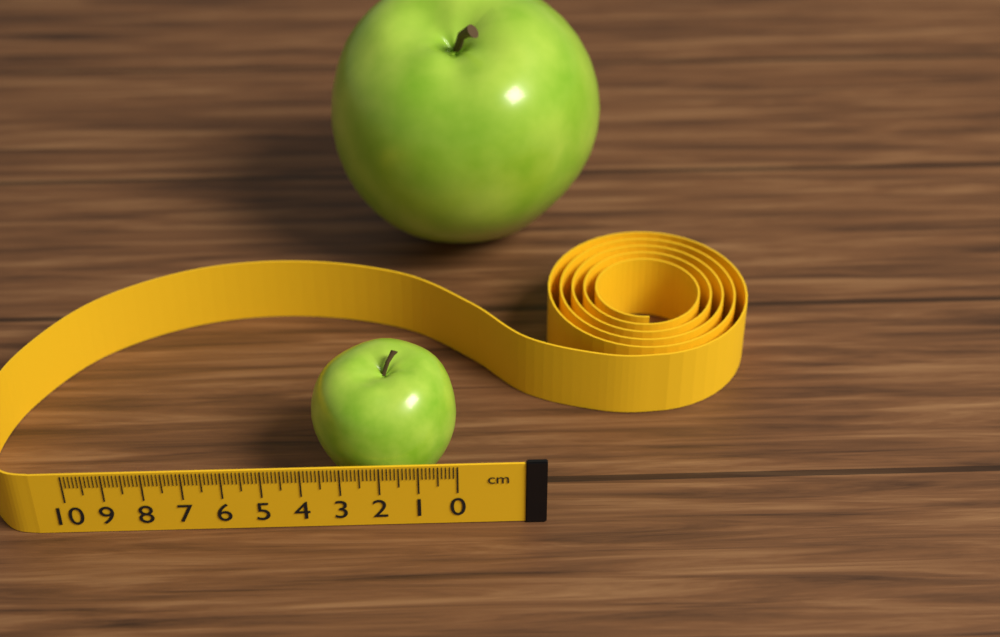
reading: 3.8 cm
